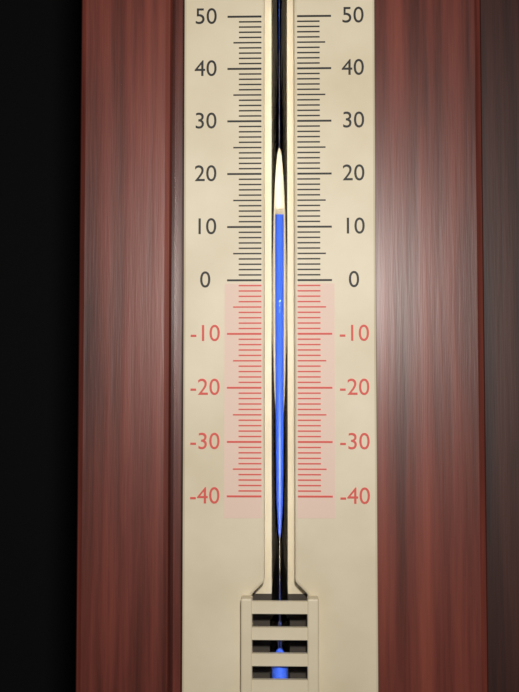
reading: 12 (no unit)
